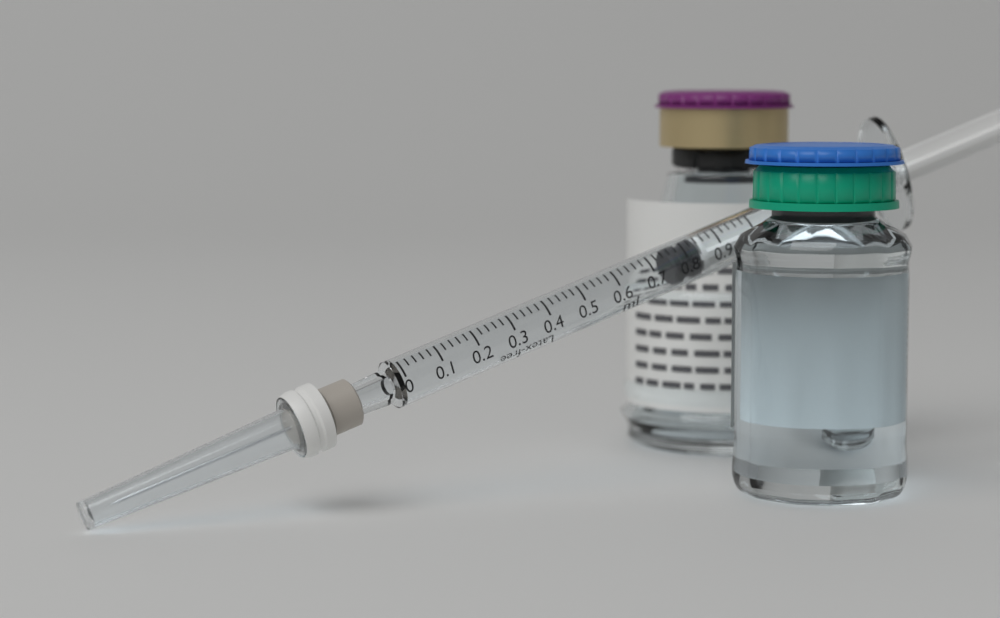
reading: 0.76 ml
